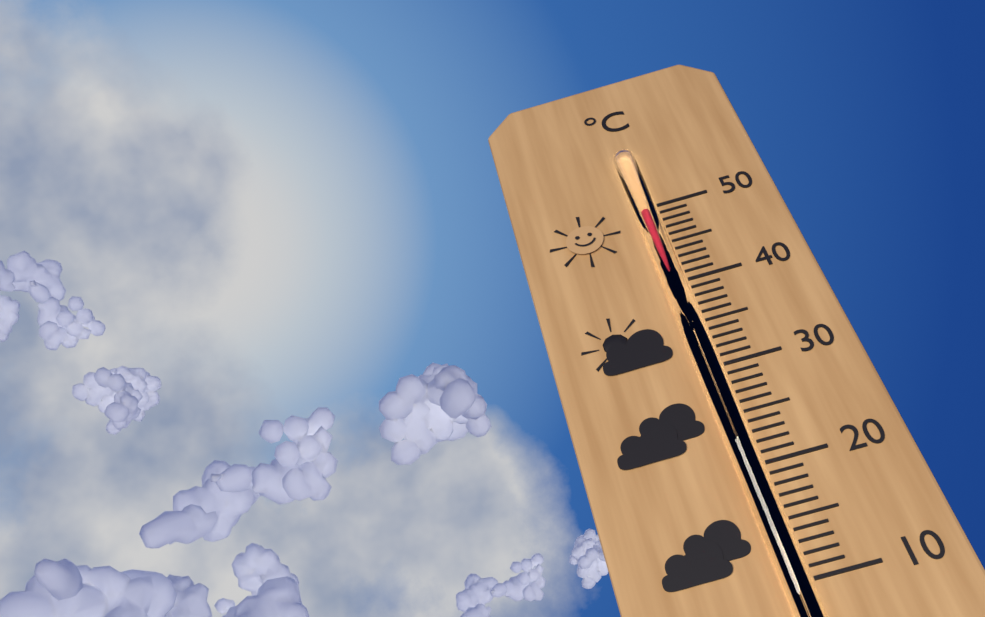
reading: 49 °C
